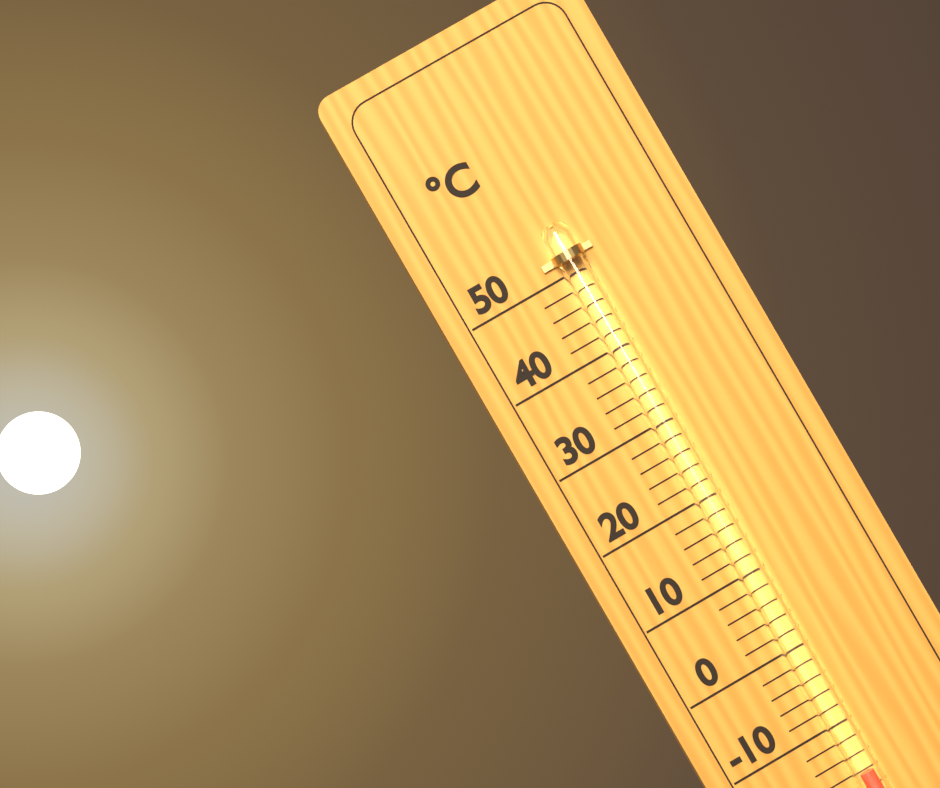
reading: -16 °C
